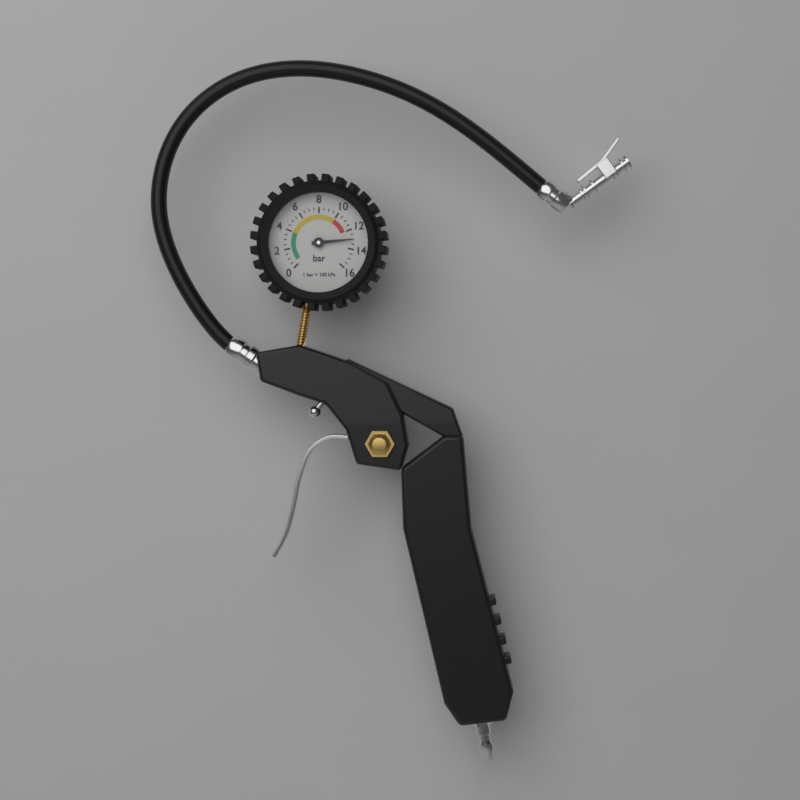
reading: 13.0 bar
